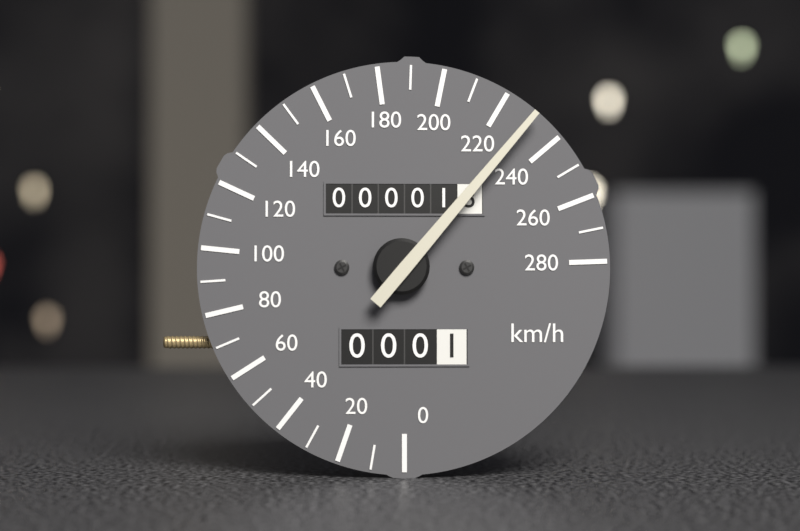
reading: 230 km/h
